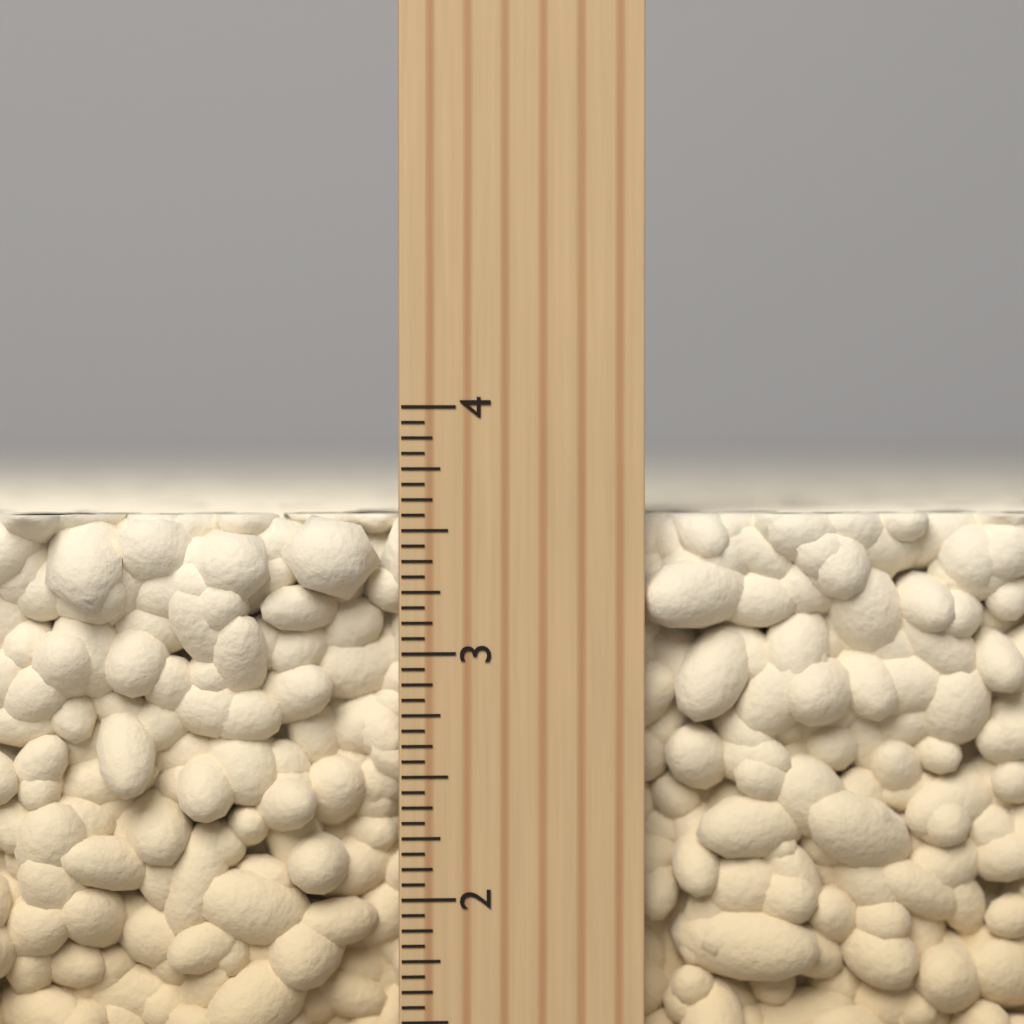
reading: 3.5625 inch
